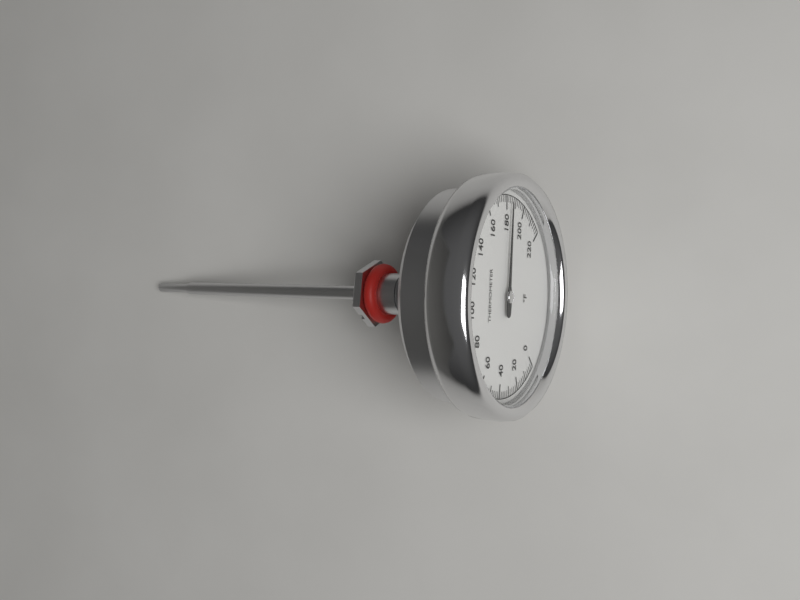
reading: 184 °F
